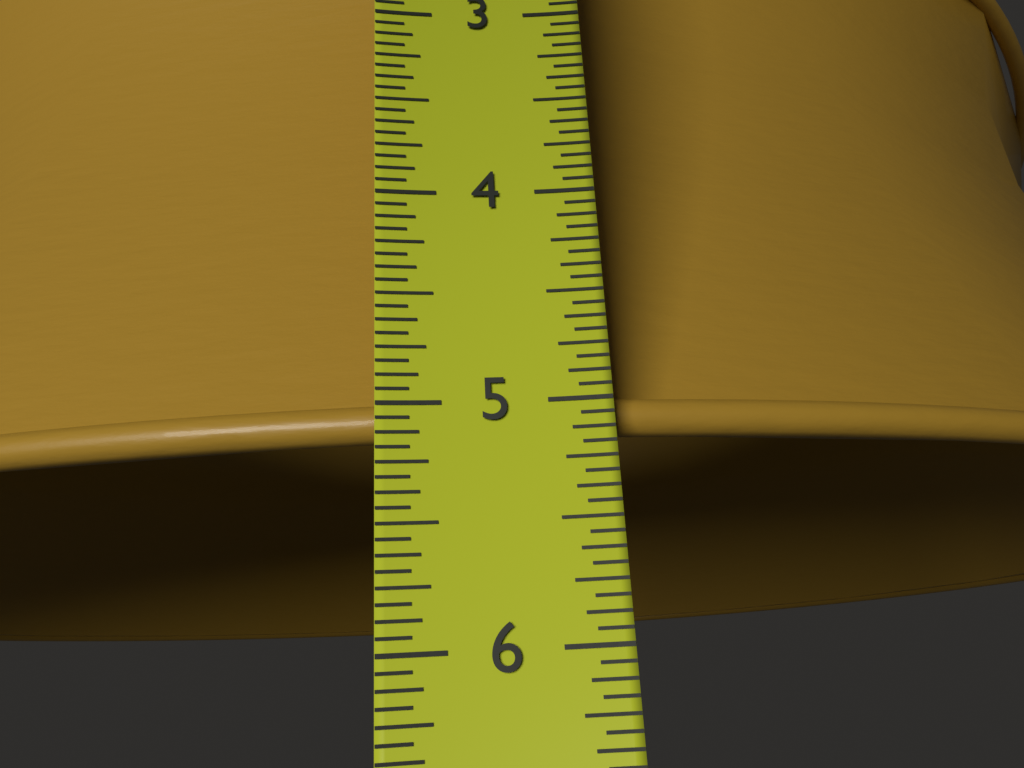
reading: 5.1250 in
